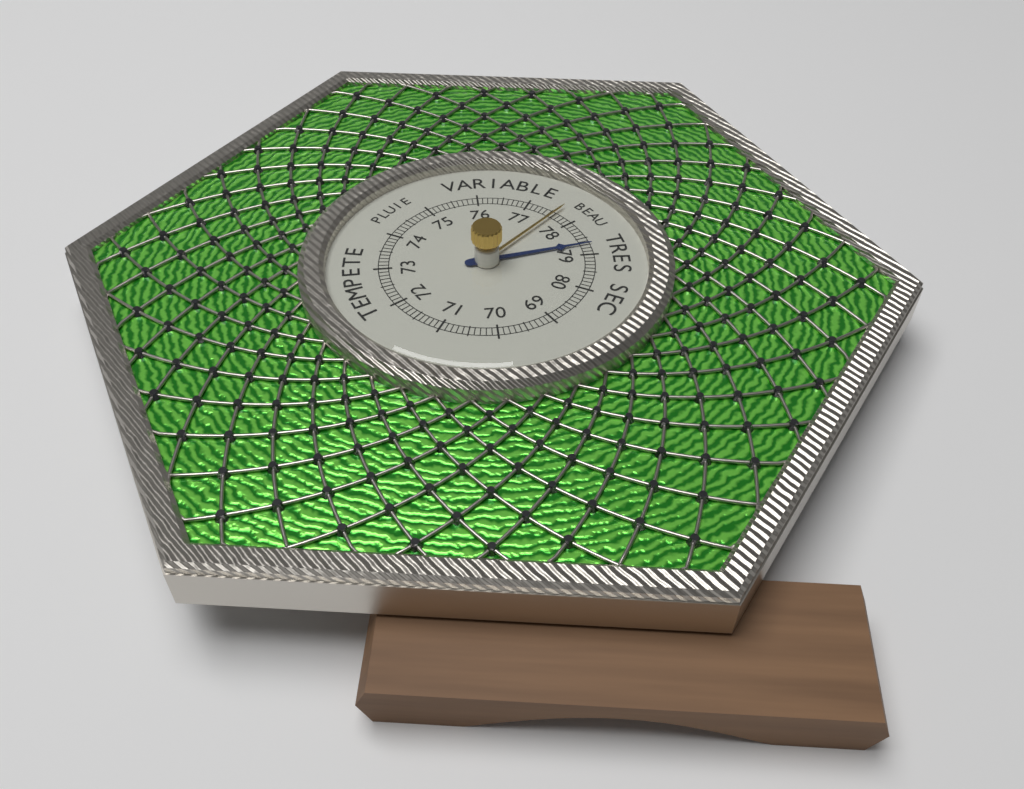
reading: 78.7 (no unit)
